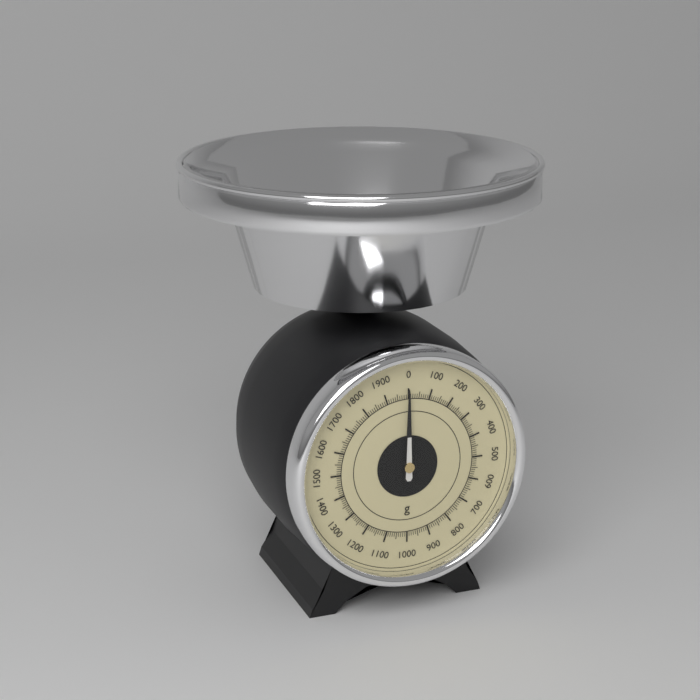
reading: 0 g
